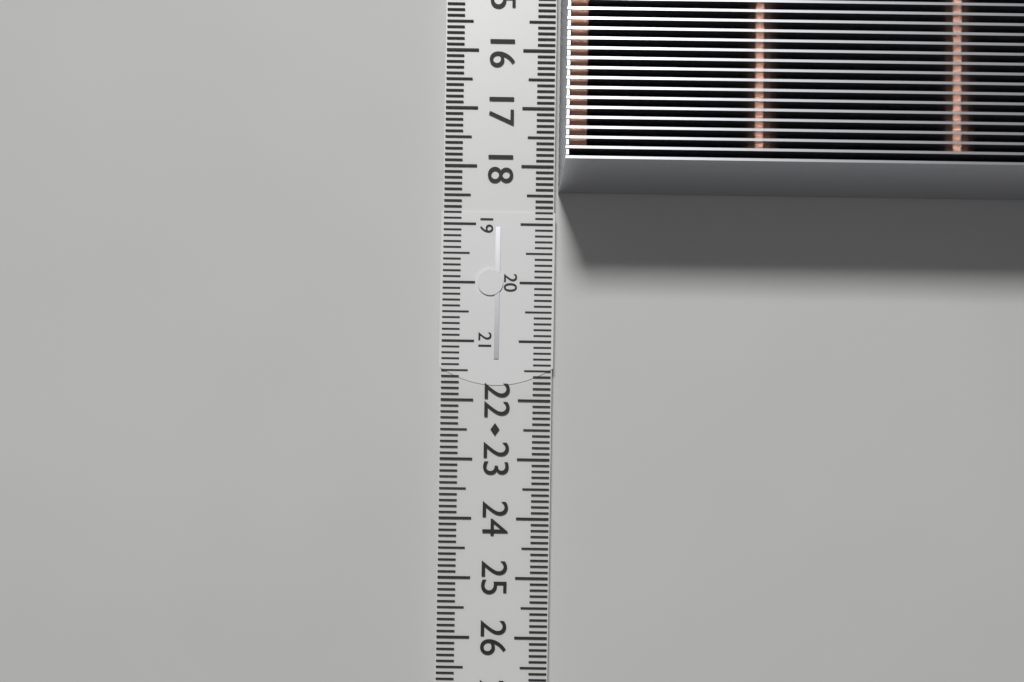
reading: 18.4 cm
